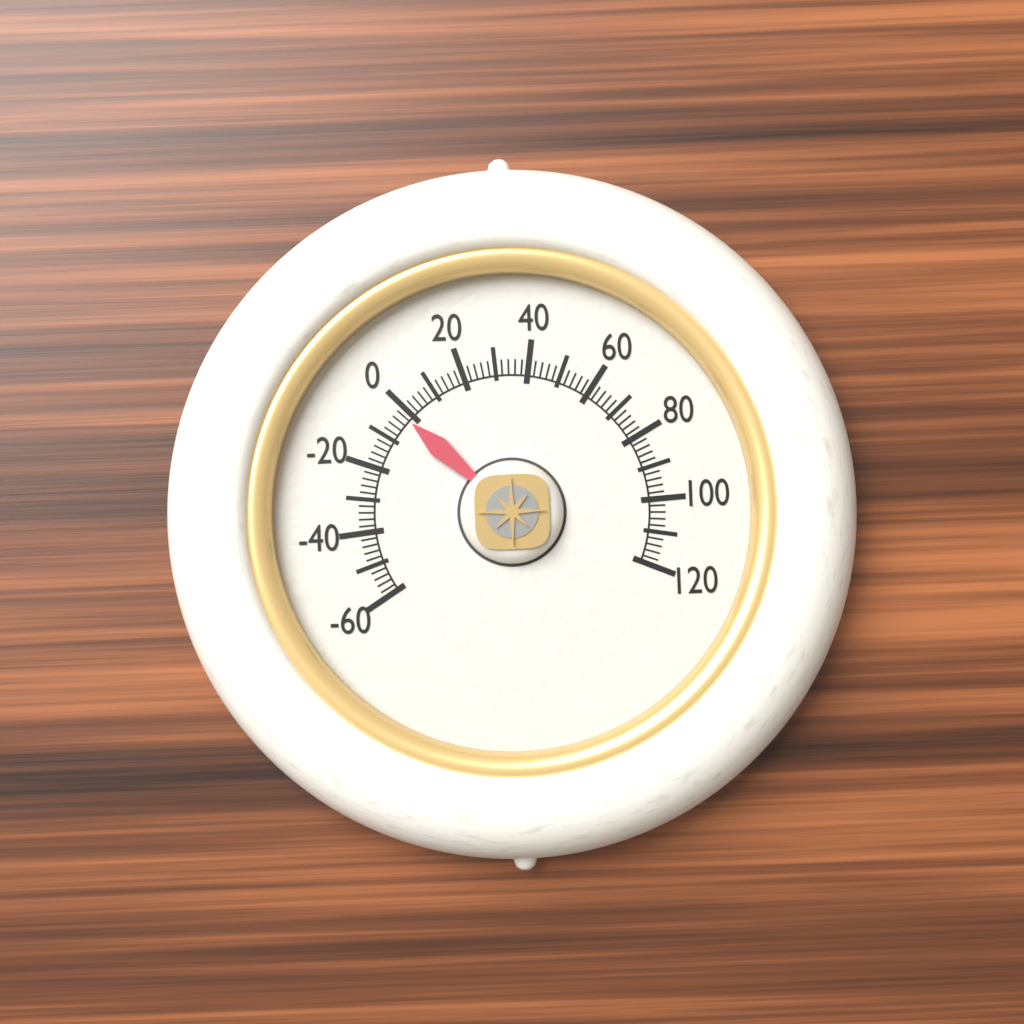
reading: -2 (no unit)
